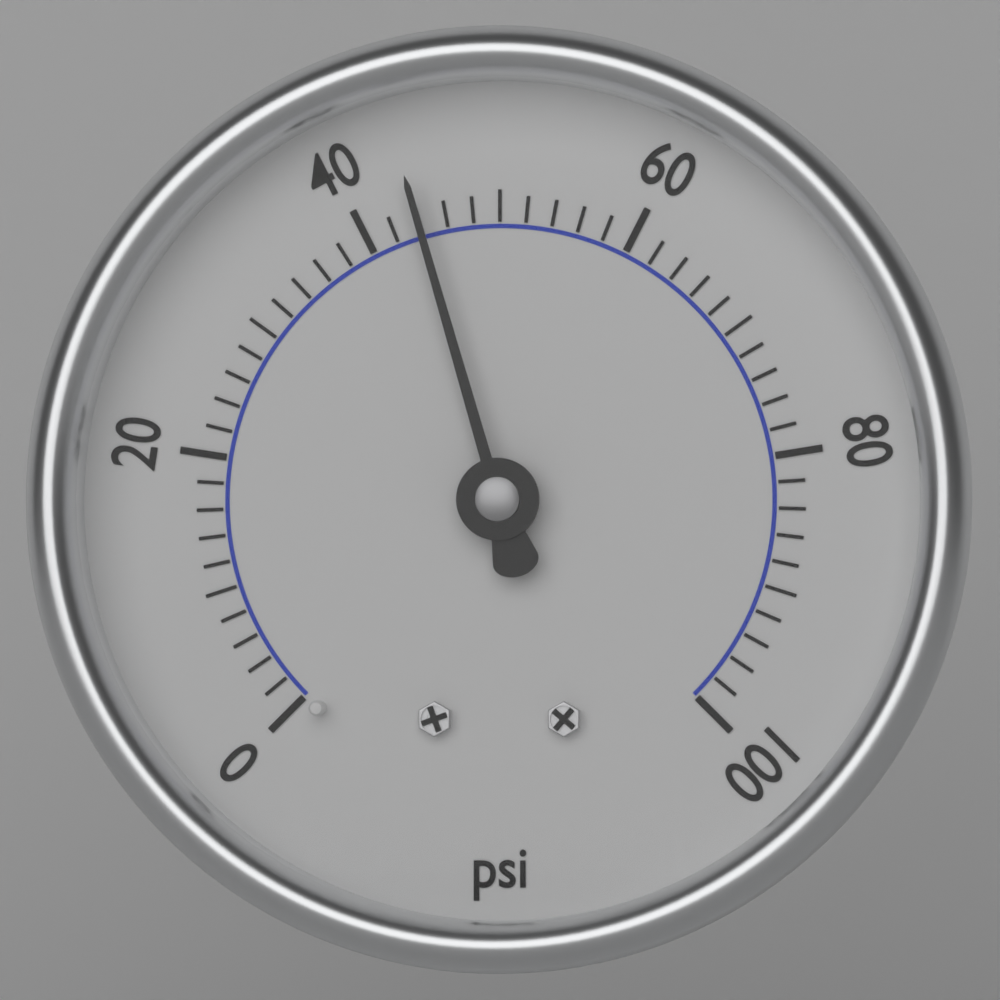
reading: 44 psi
